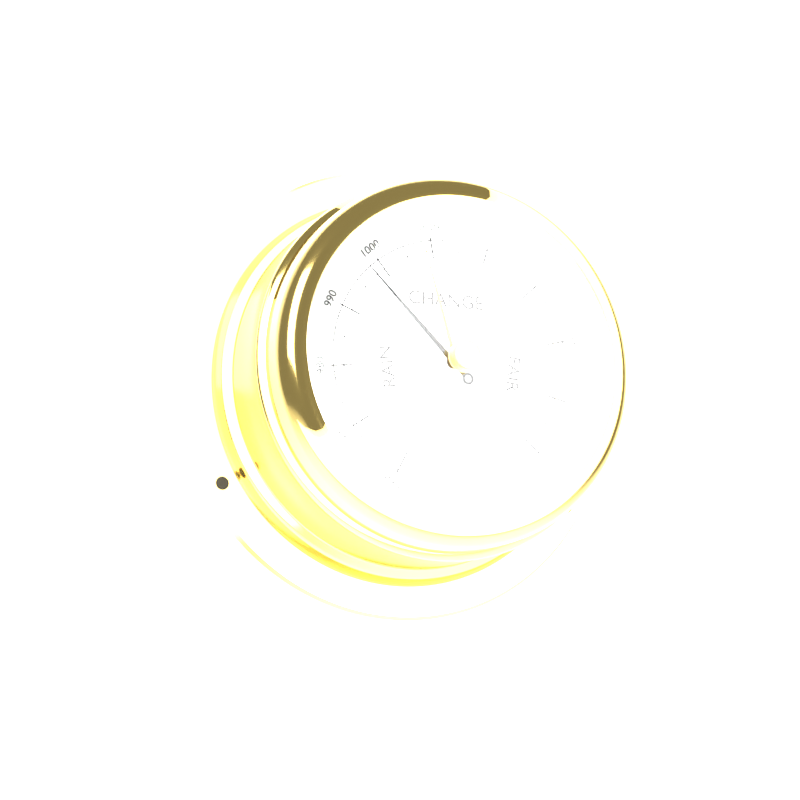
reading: 998 mbar
